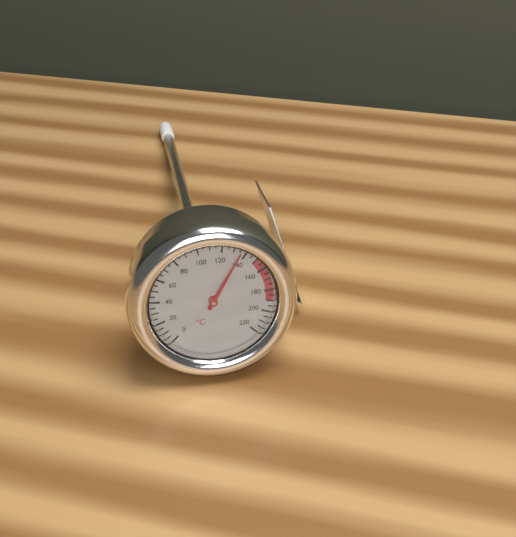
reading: 135 °C
